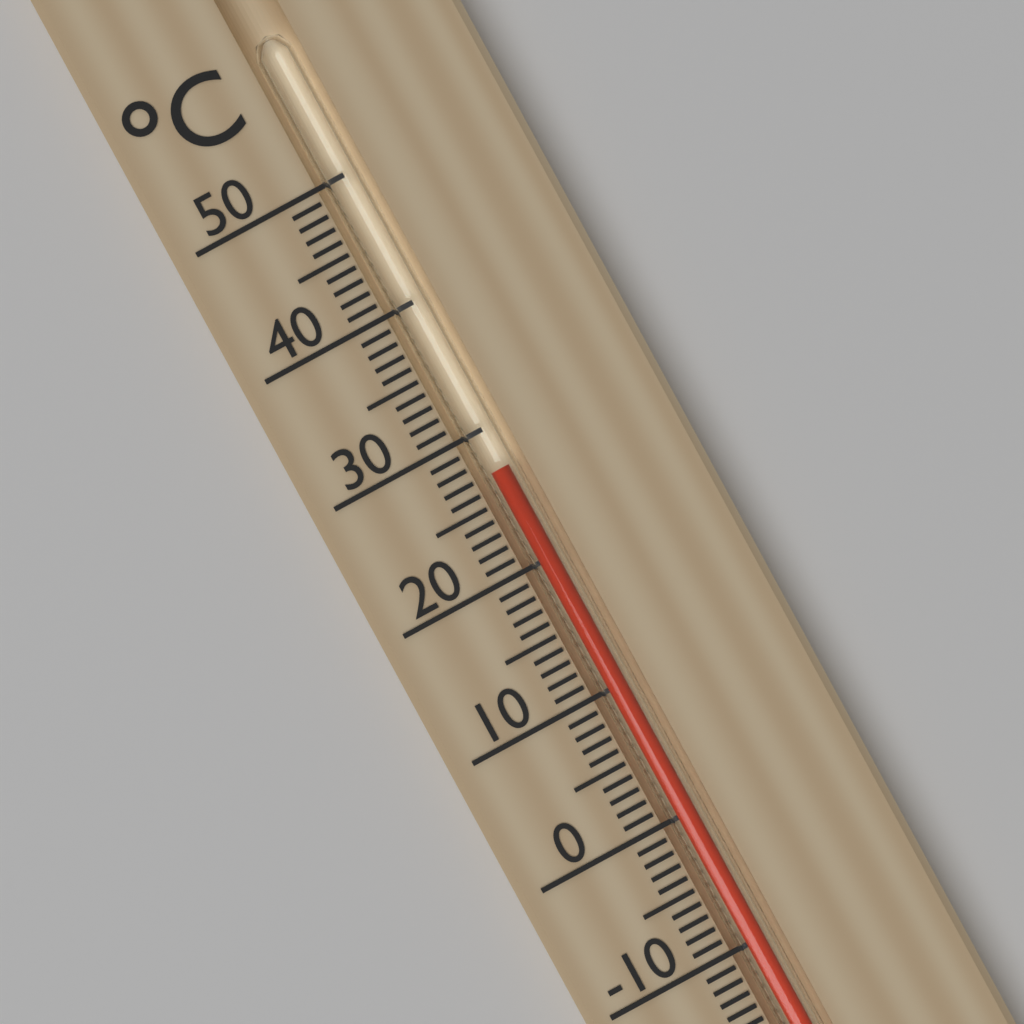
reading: 27 °C
